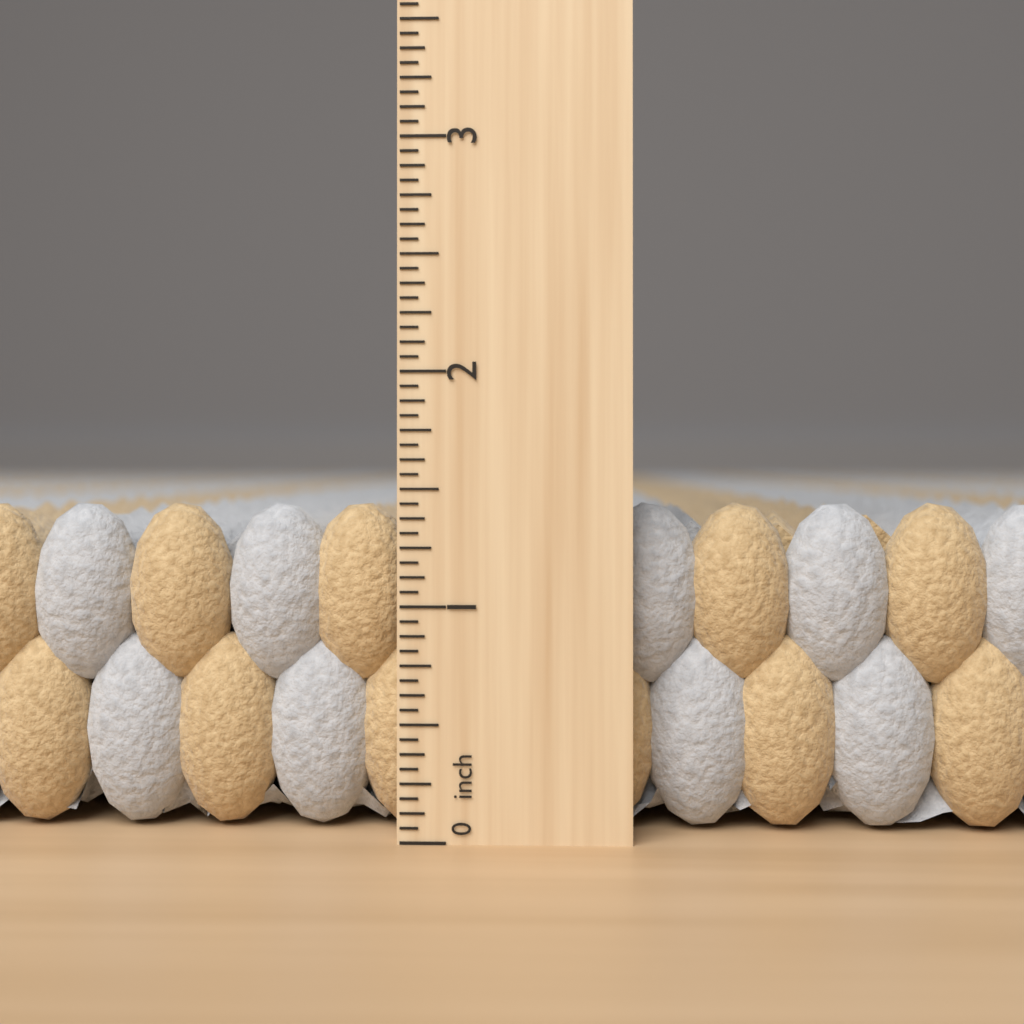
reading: 1.4375 inch
